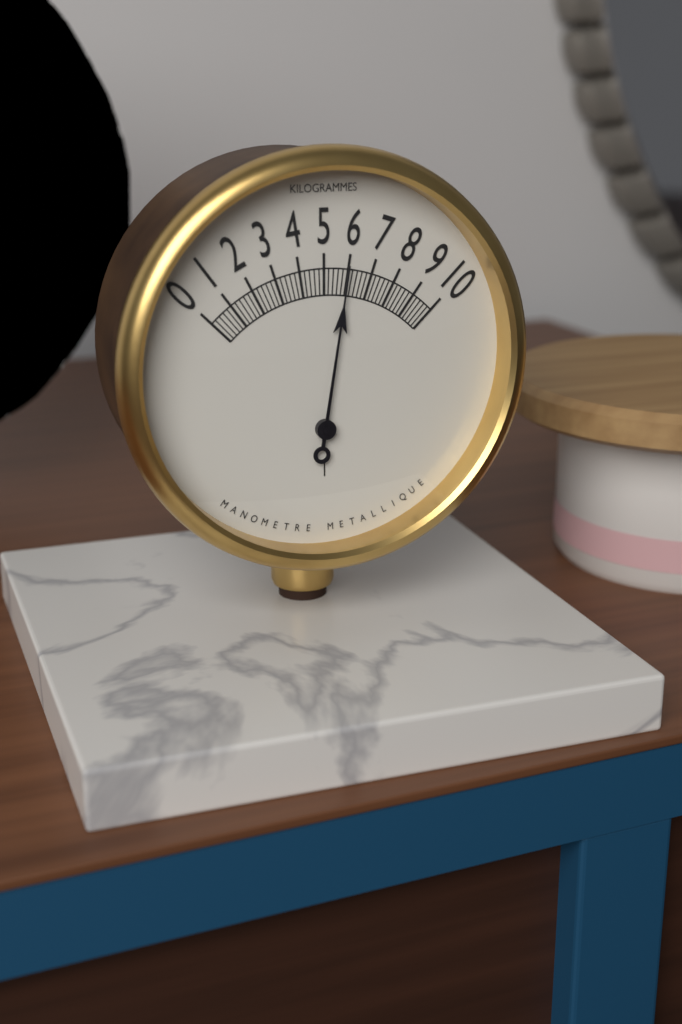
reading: 6.0 kg
